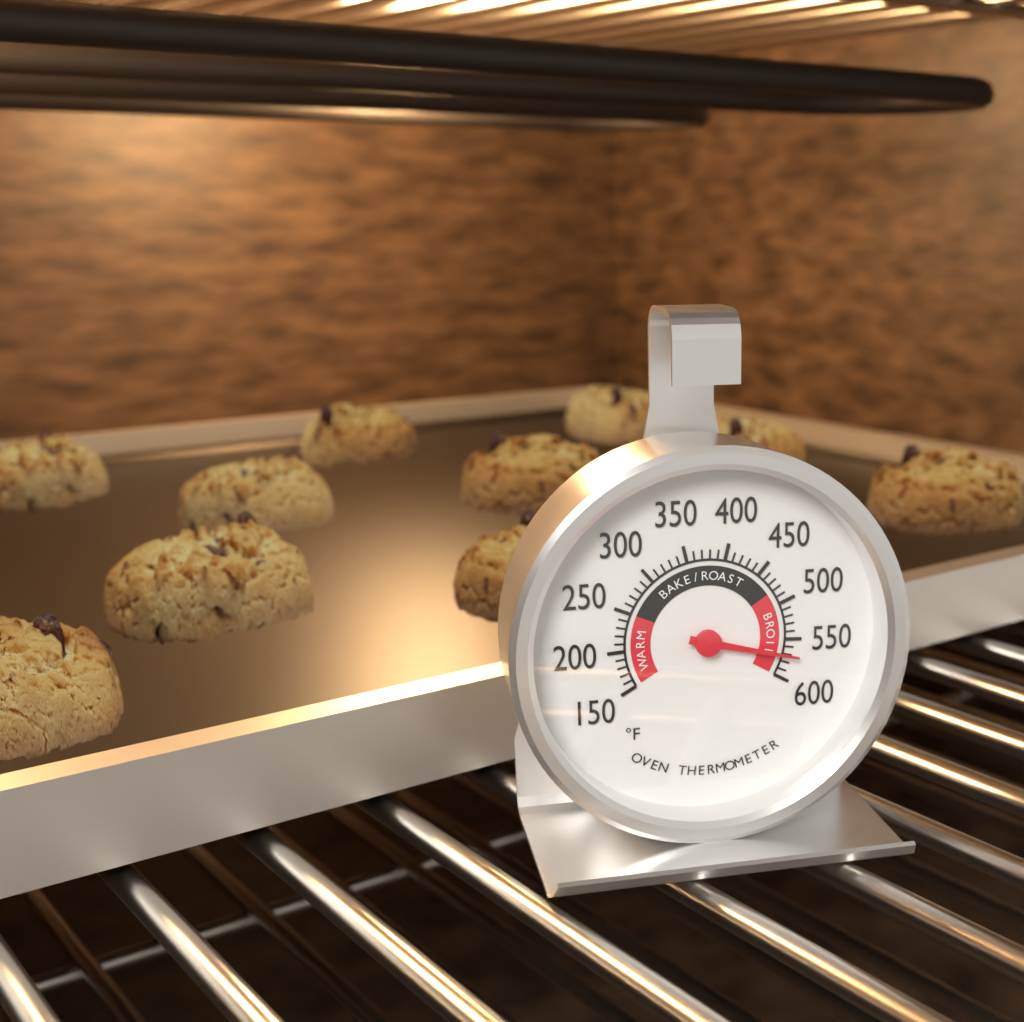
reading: 570 °F
